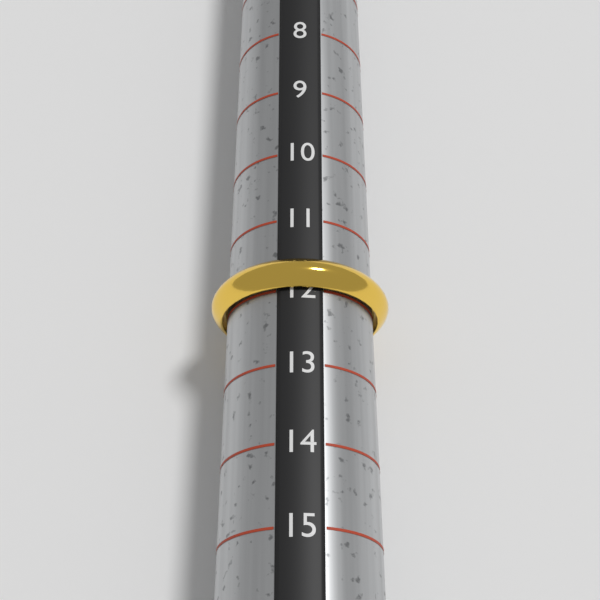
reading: 12 (no unit)
